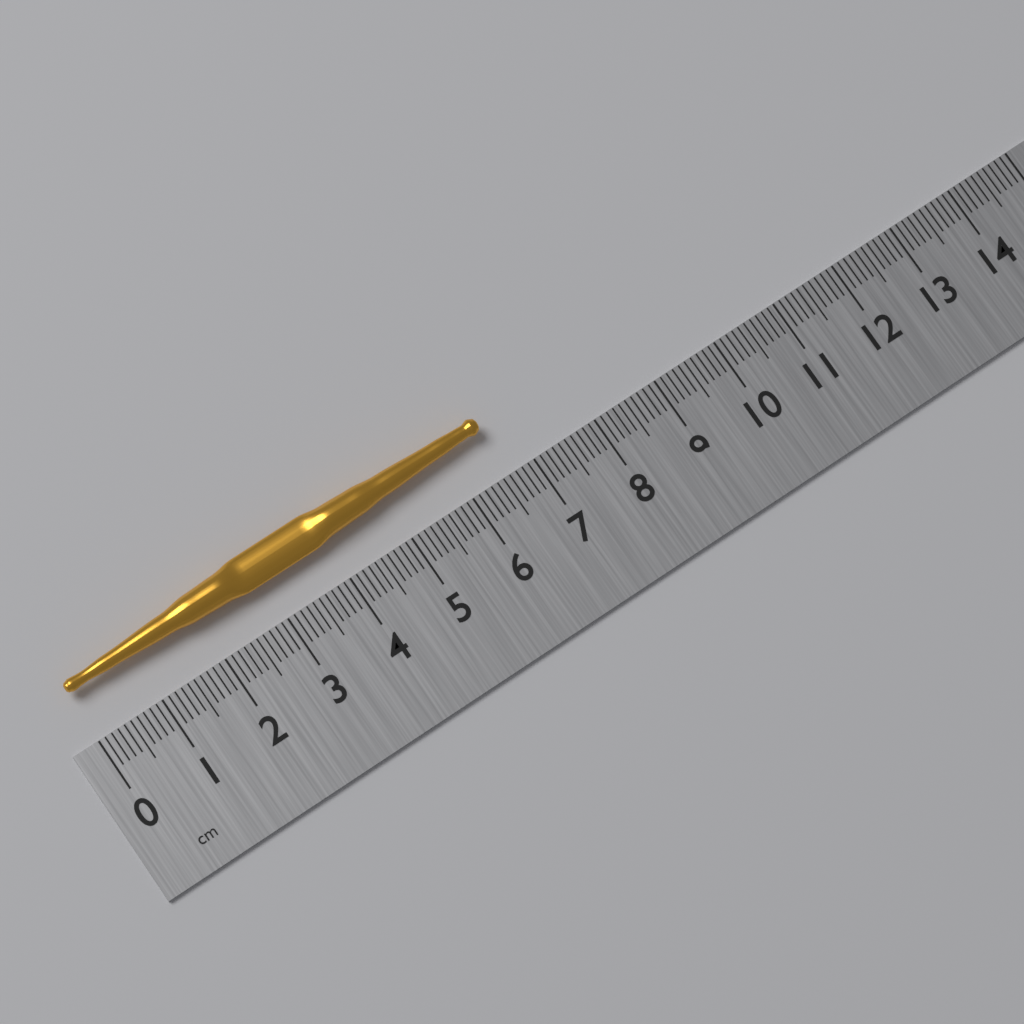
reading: 6.6 cm
